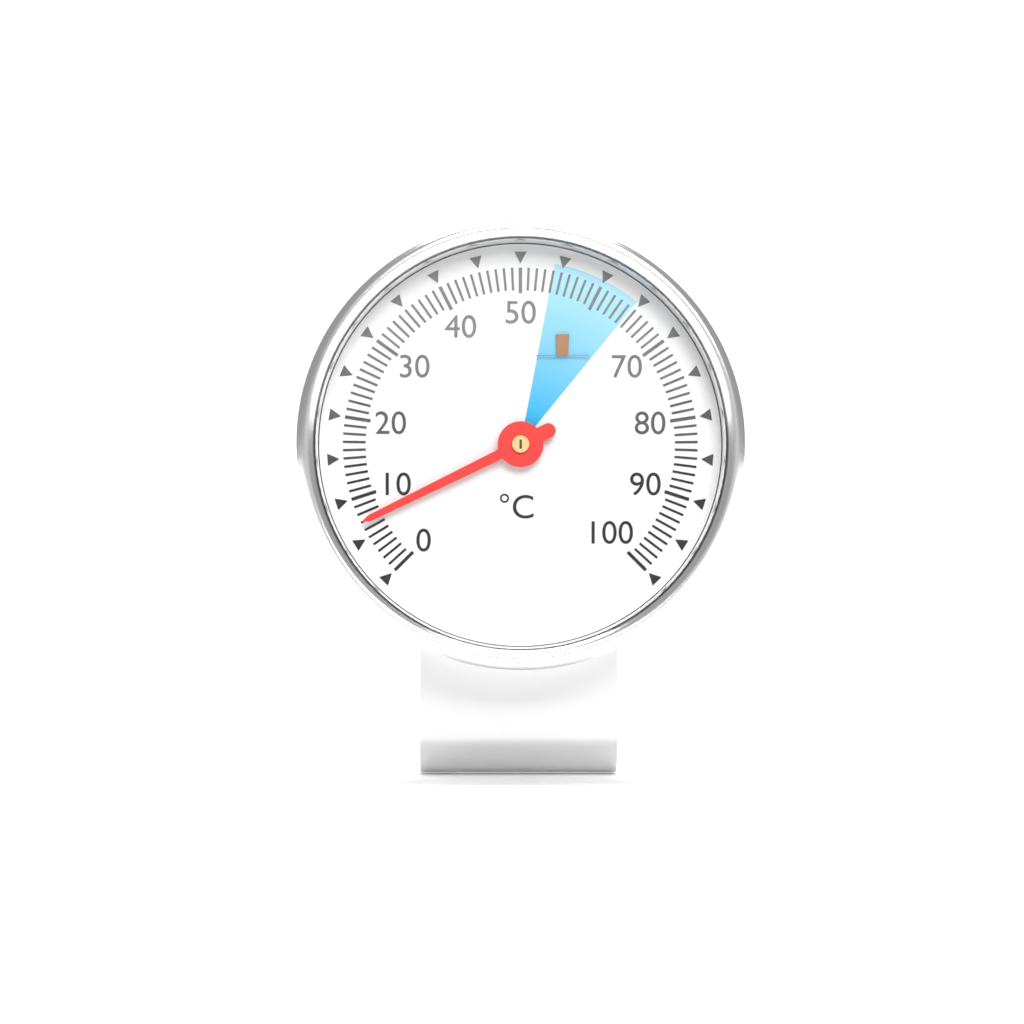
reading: 7 °C
